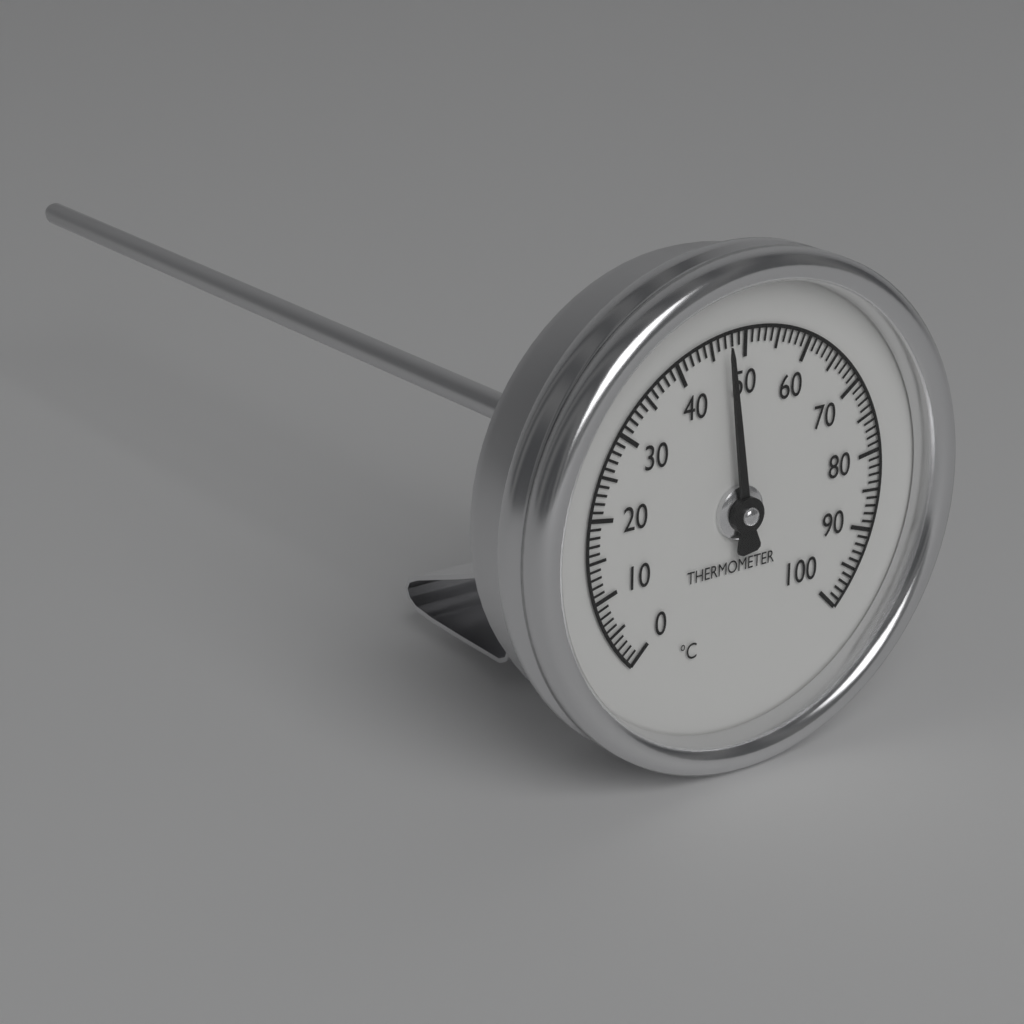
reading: 47 °C
